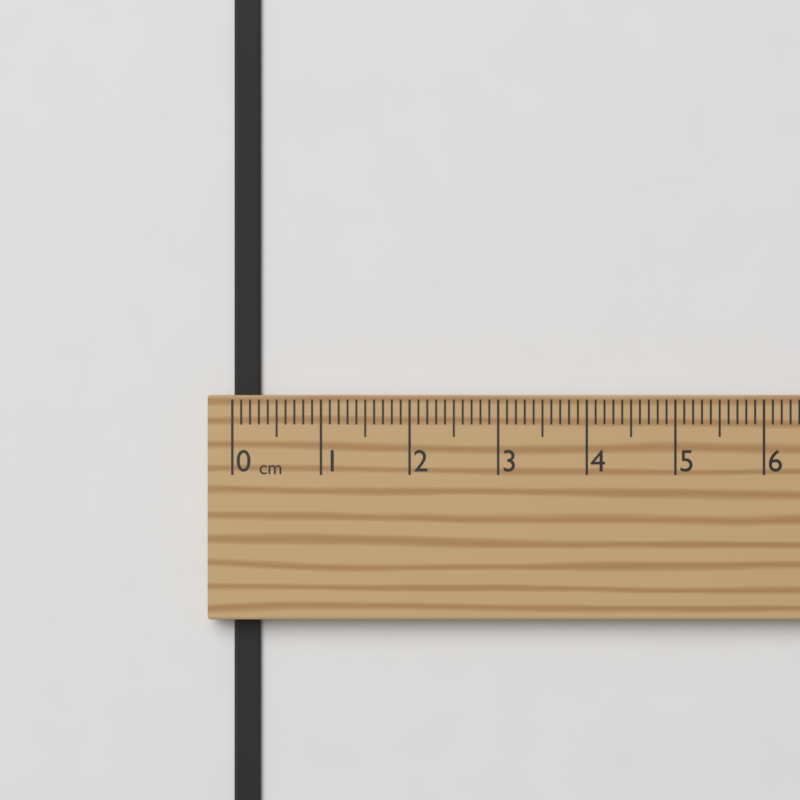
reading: 0.3 cm
